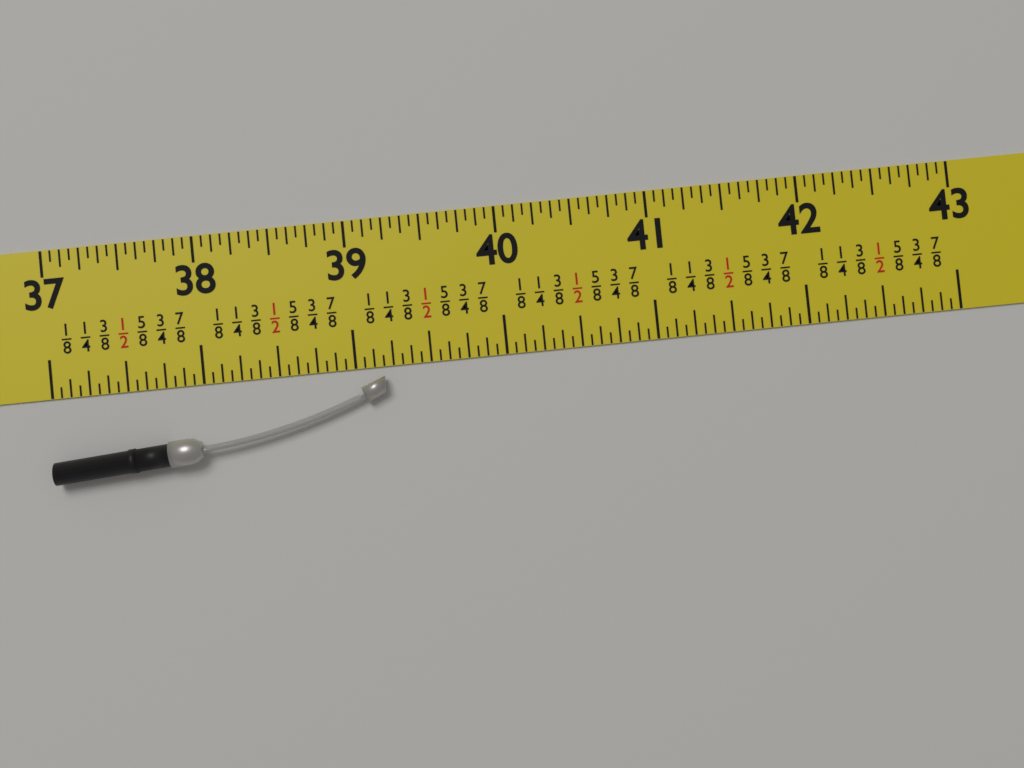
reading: 39.1875 in
